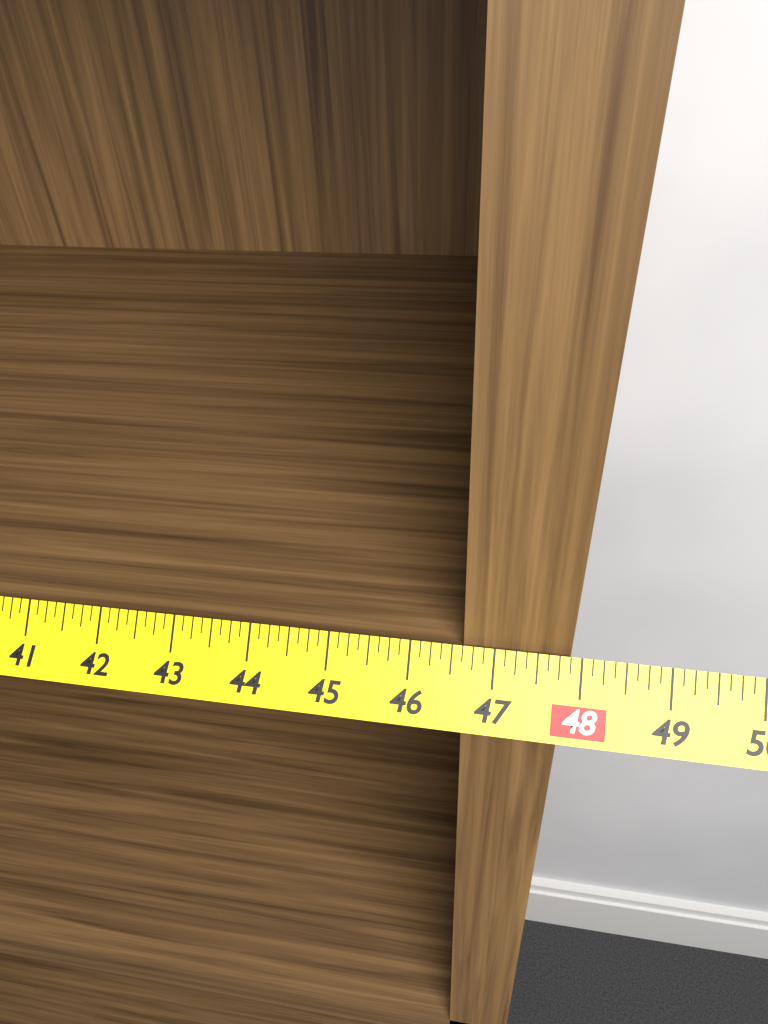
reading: 47.875 in
